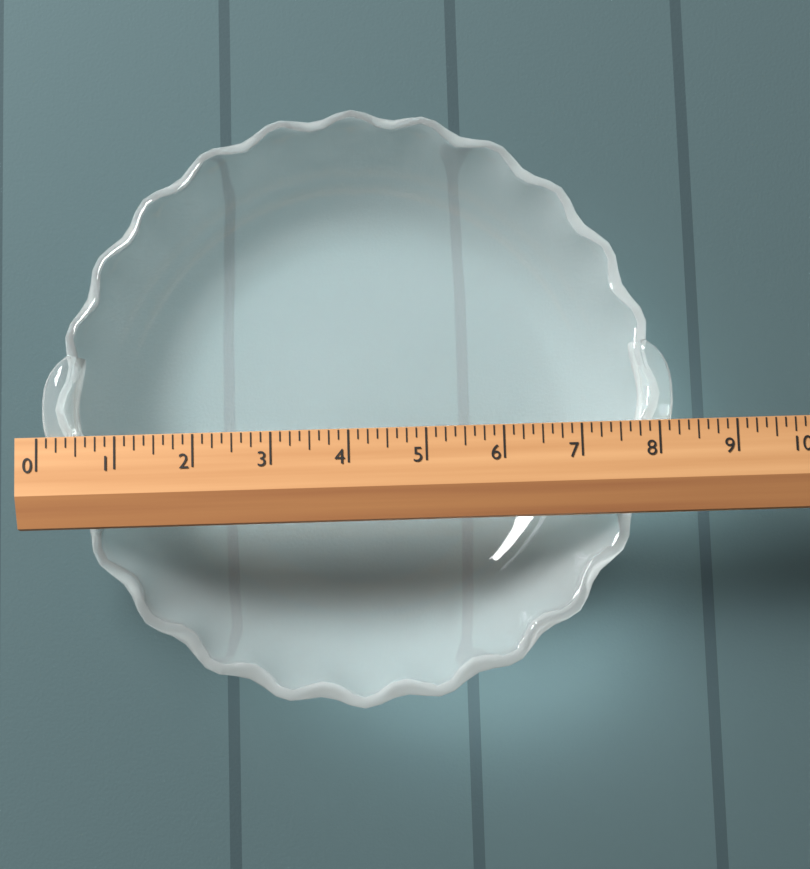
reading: 8.250 (no unit)
